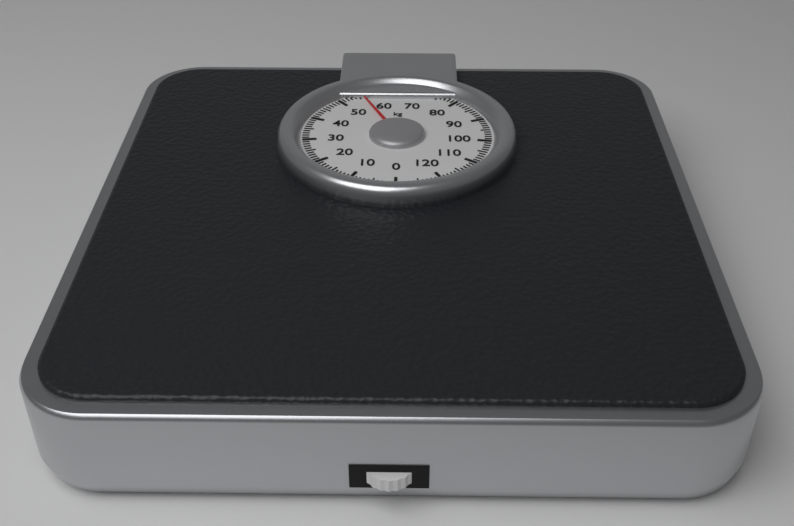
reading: 56 kg
